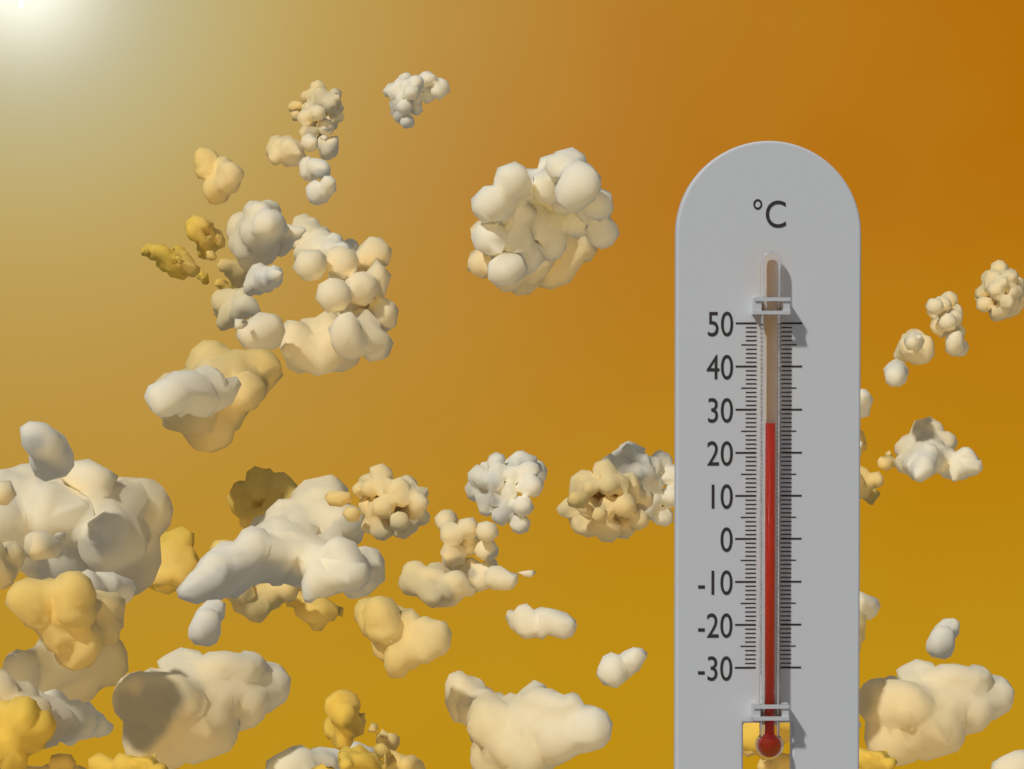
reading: 27 °C
